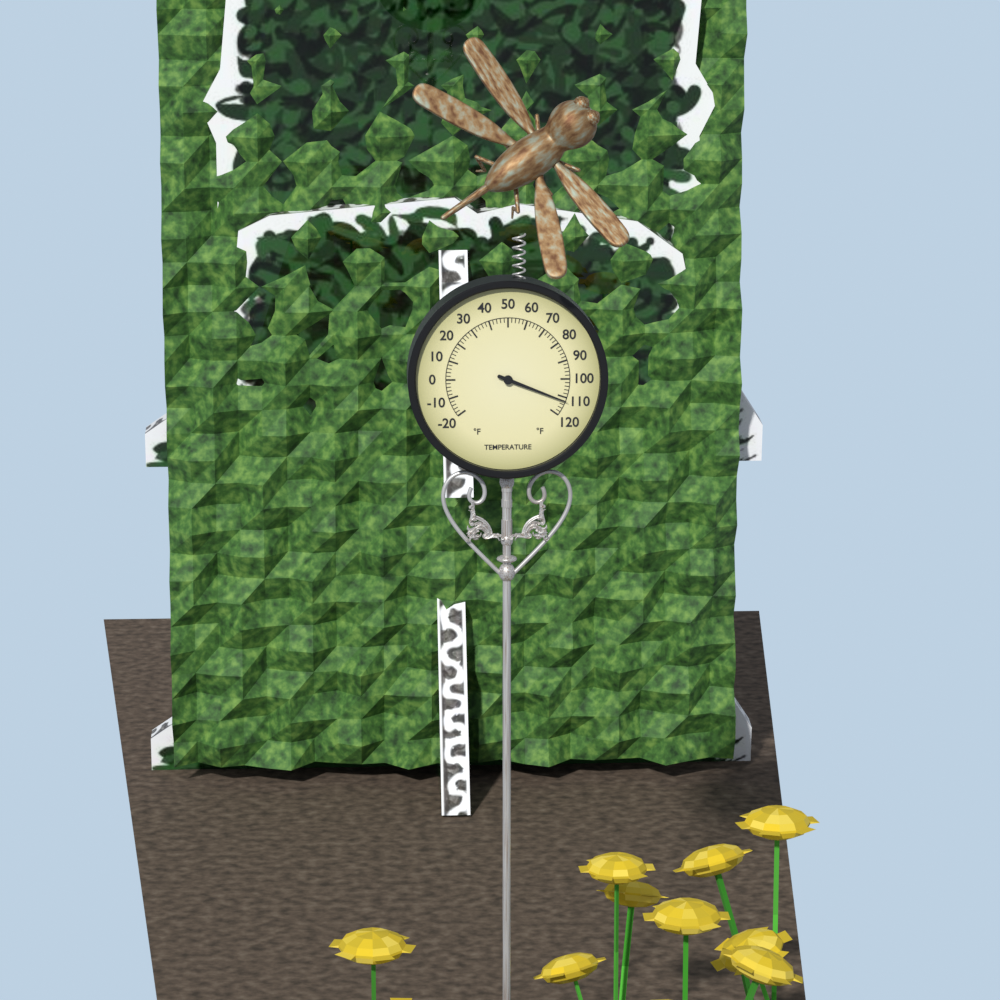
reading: 112 °F
